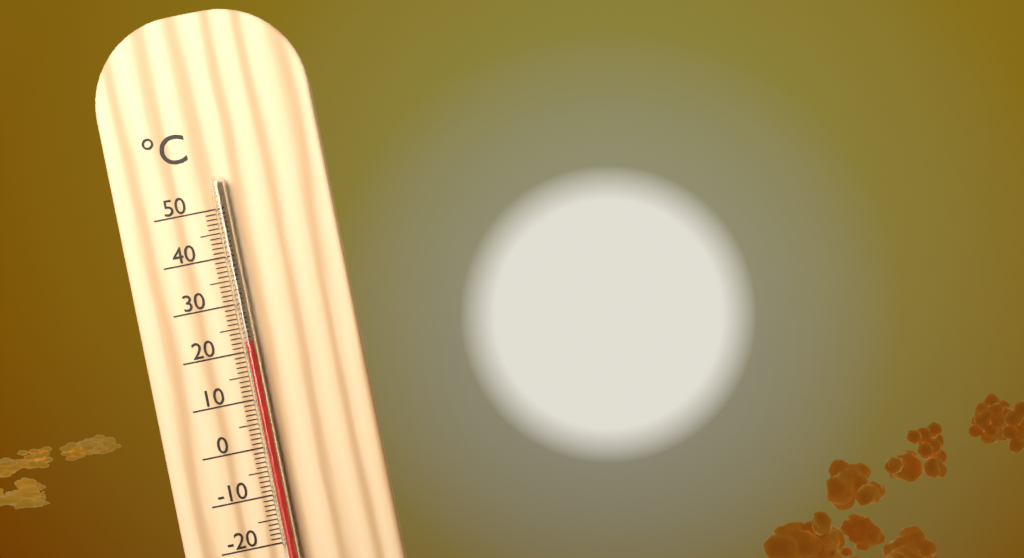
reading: 22 °C
